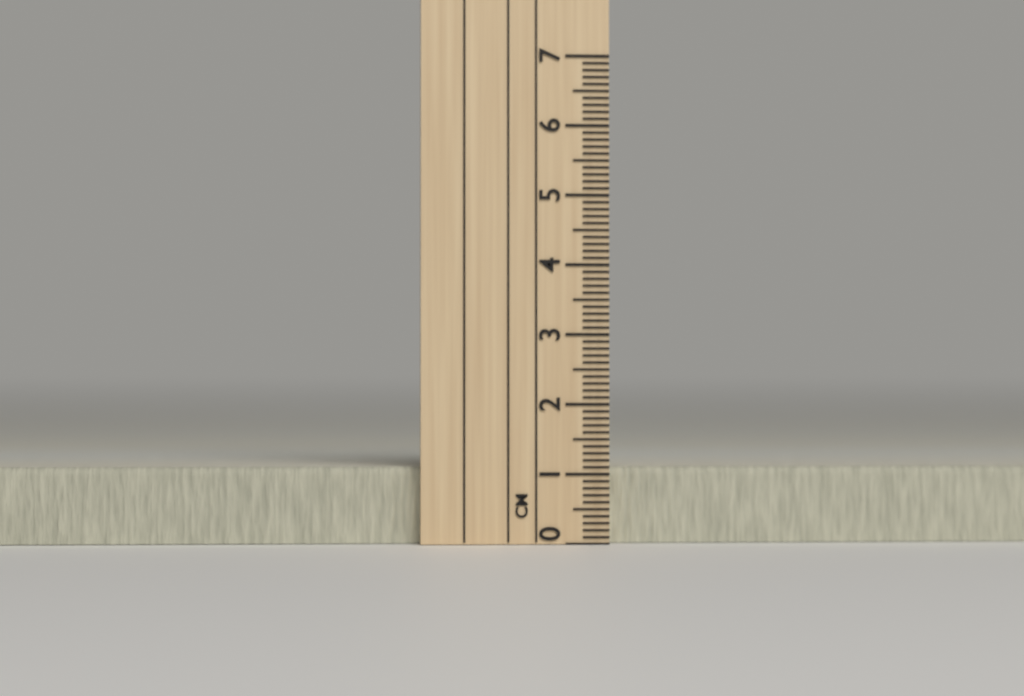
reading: 1.1 cm
